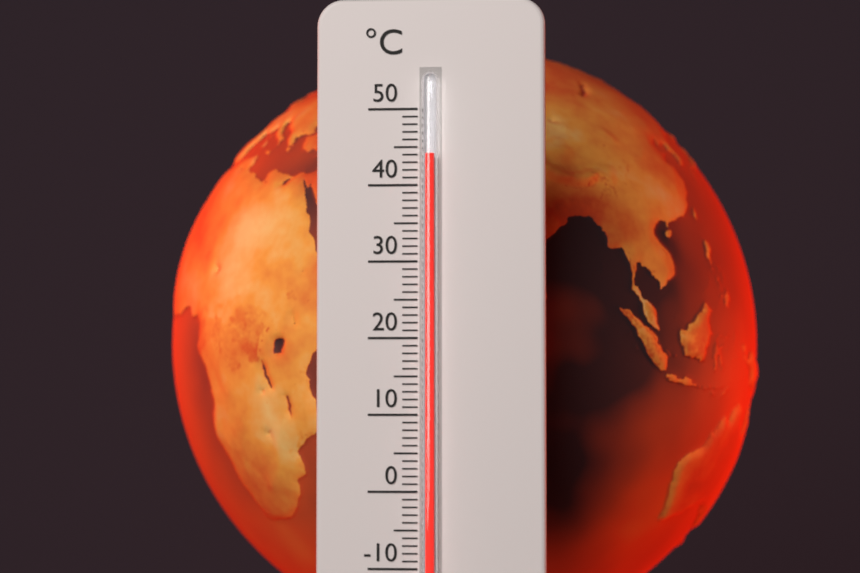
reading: 44 °C
